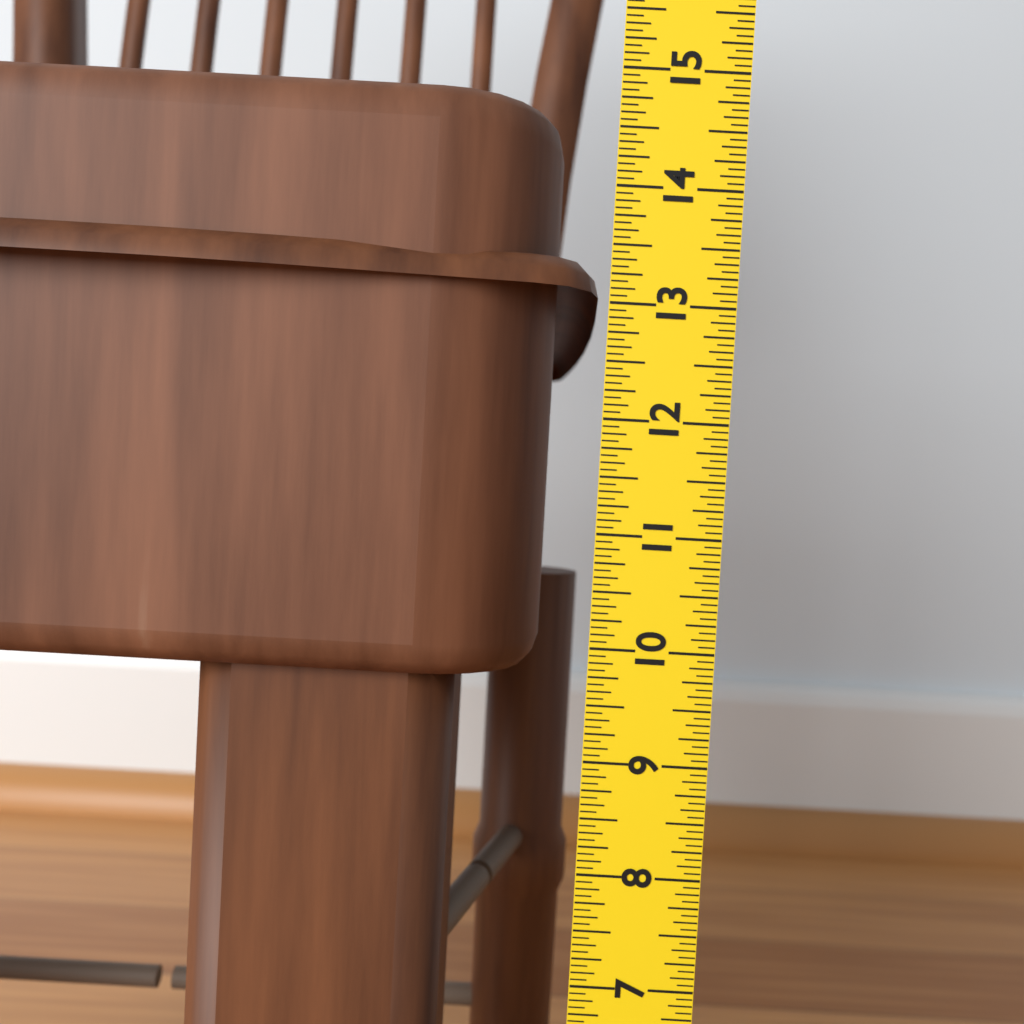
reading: 14.8125 in
